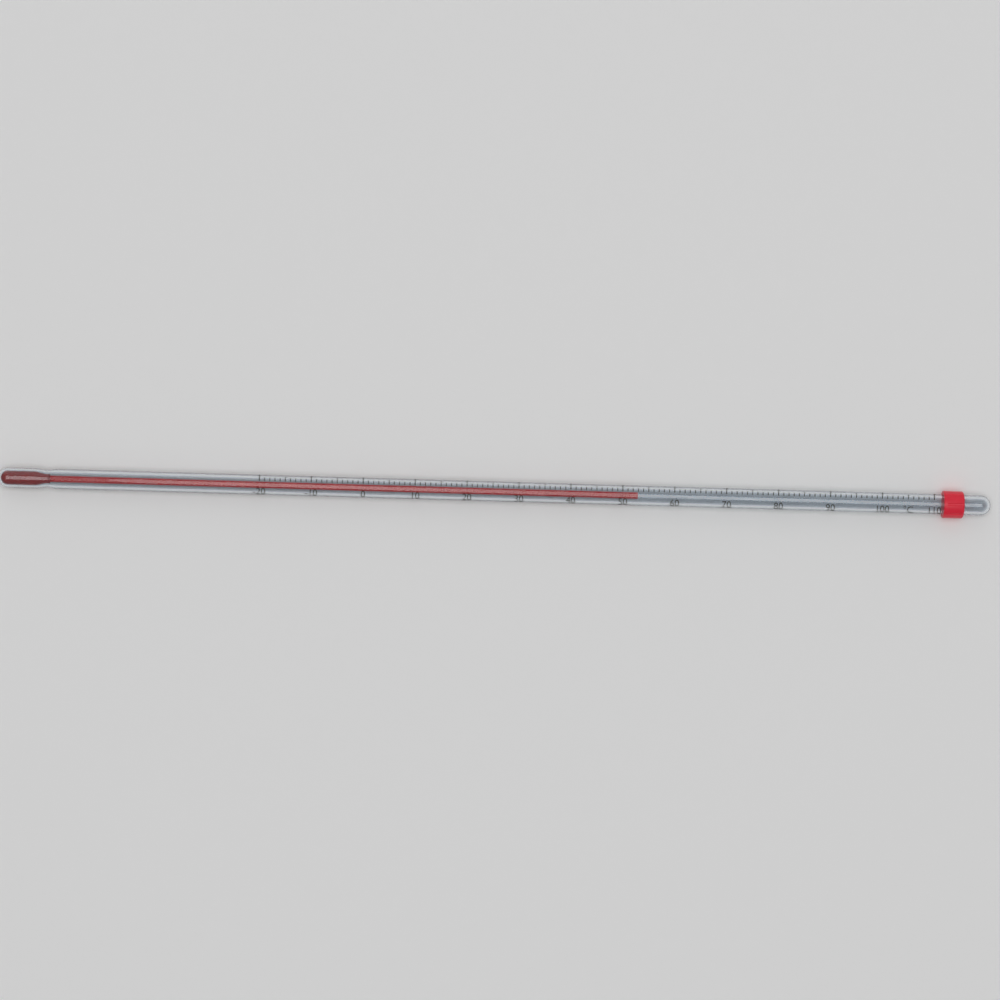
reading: 53 °C
